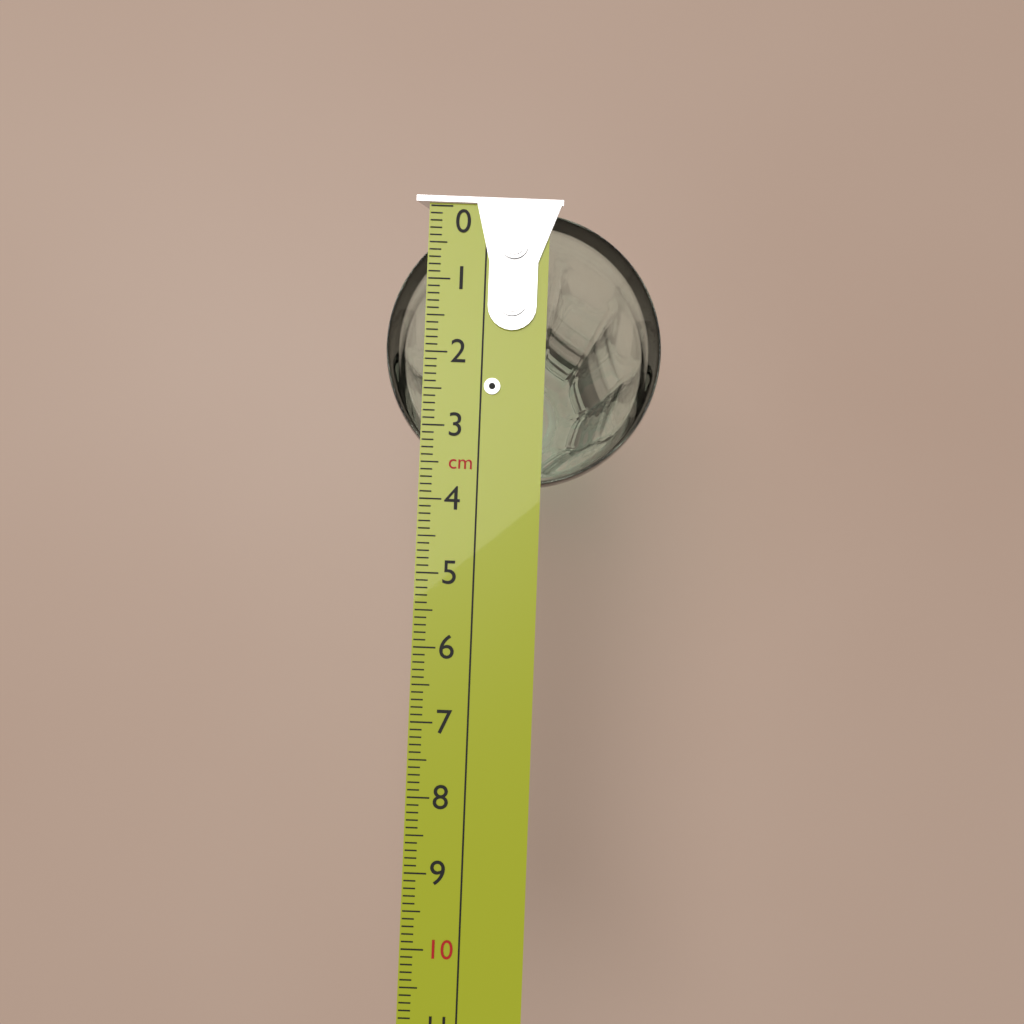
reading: 3.8 cm
